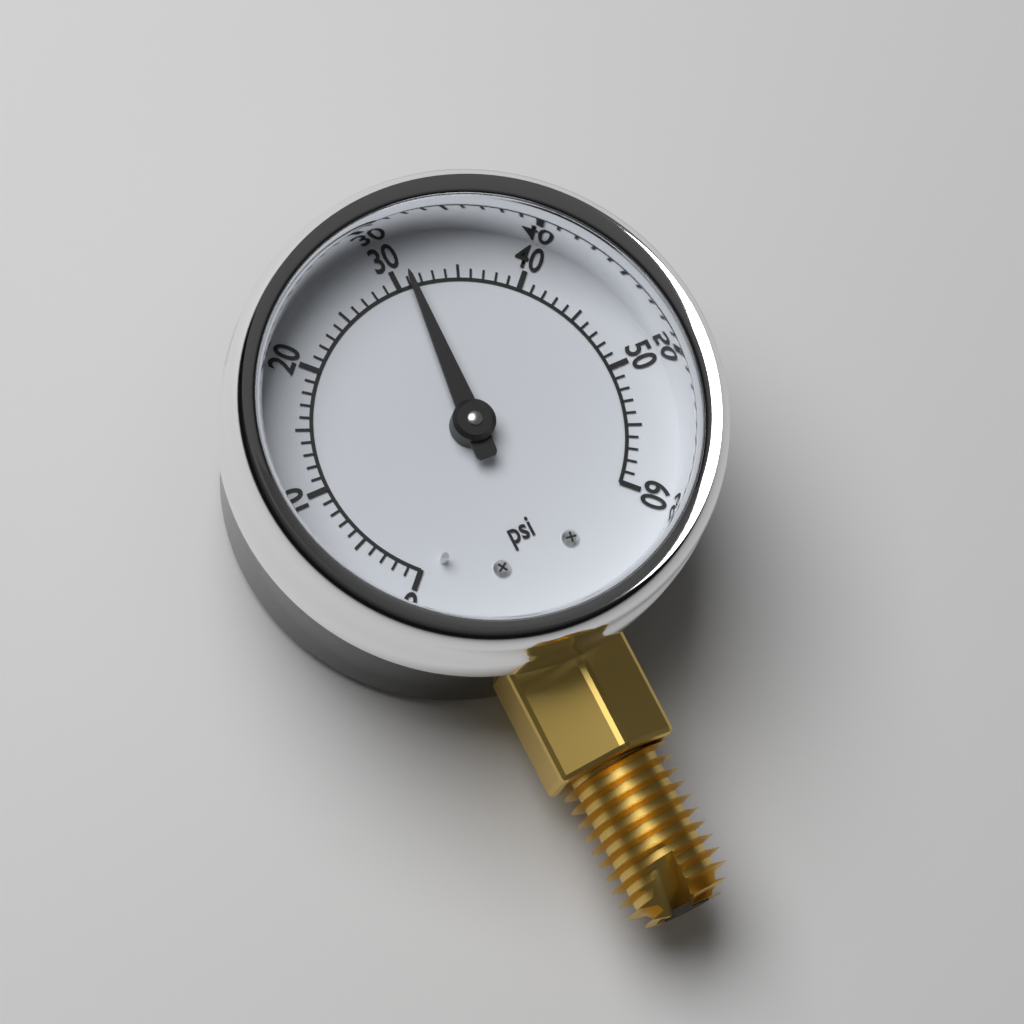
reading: 31 psi
